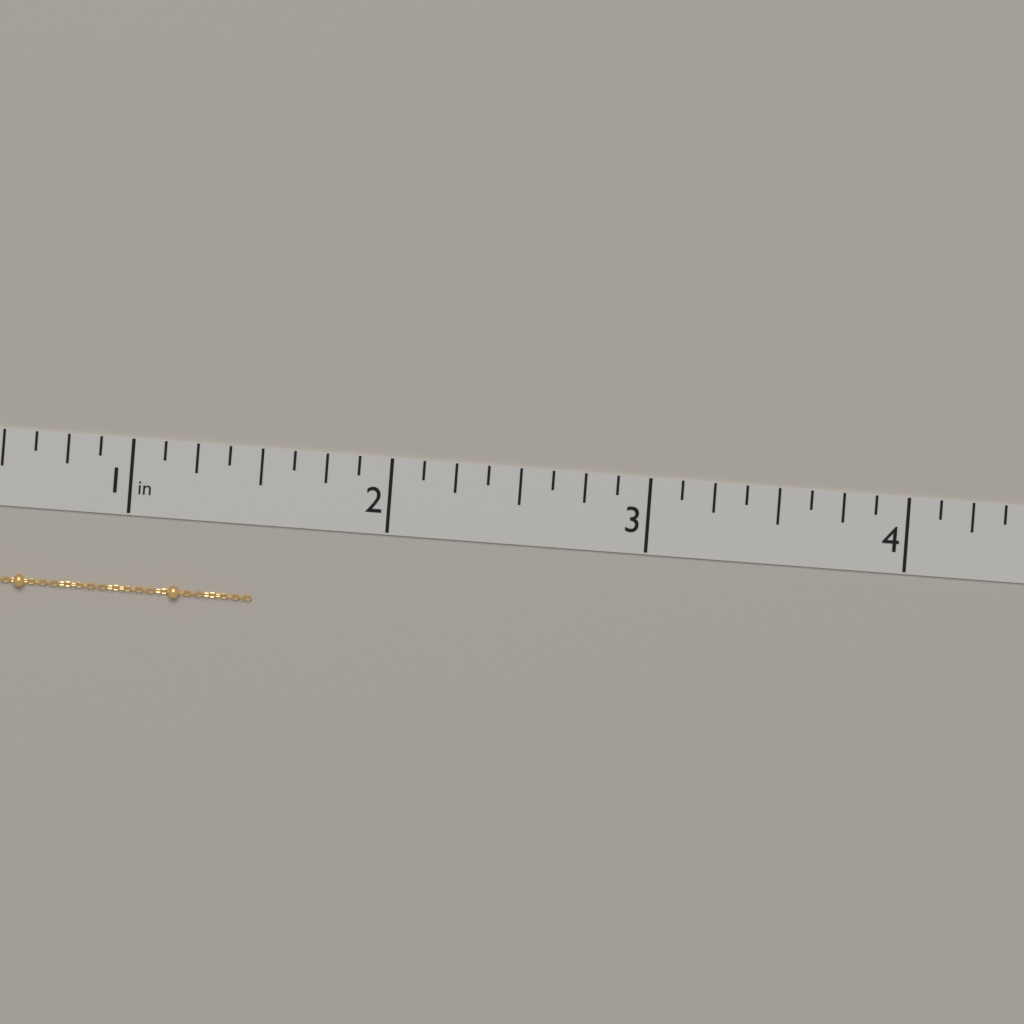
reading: 1.500 in
